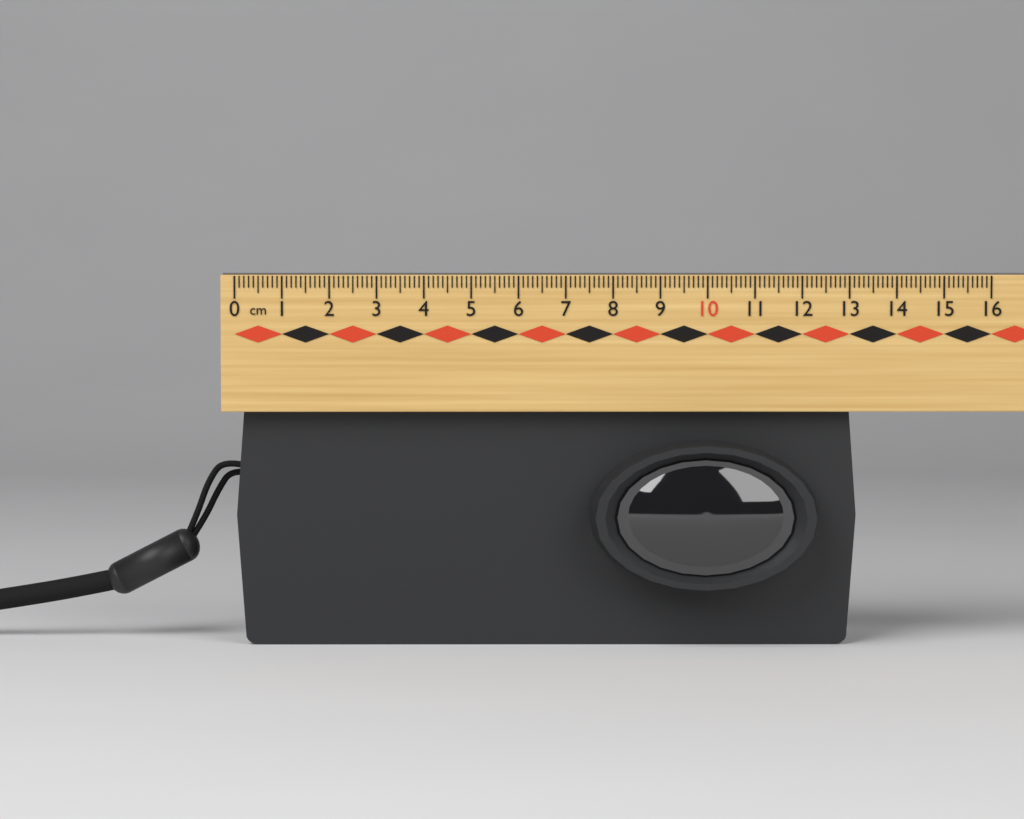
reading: 13.2 cm
